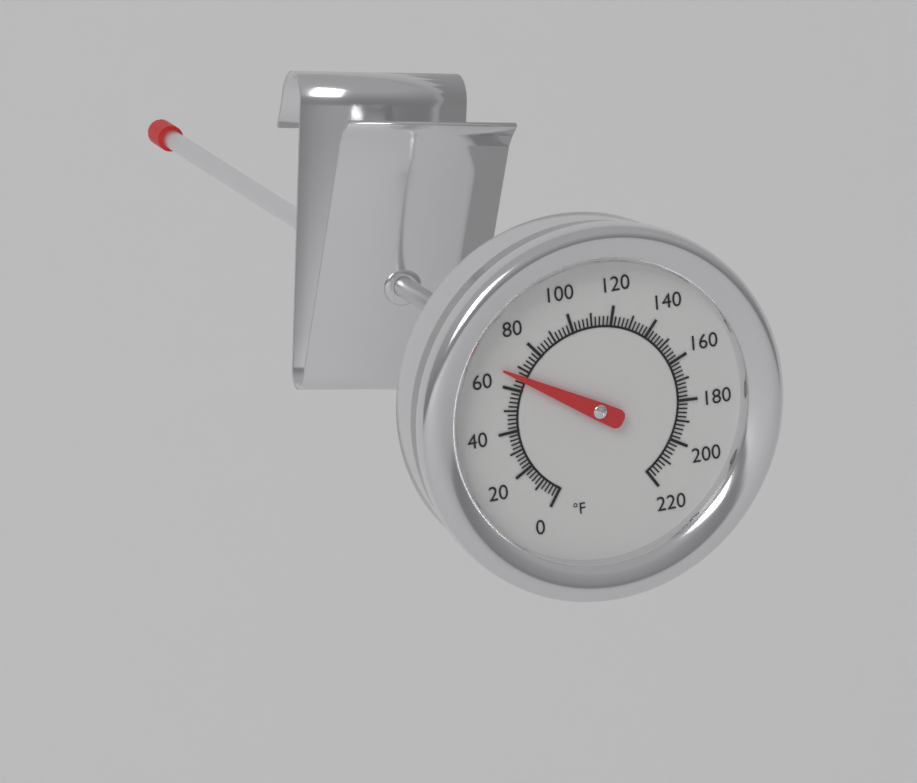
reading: 66 °F
